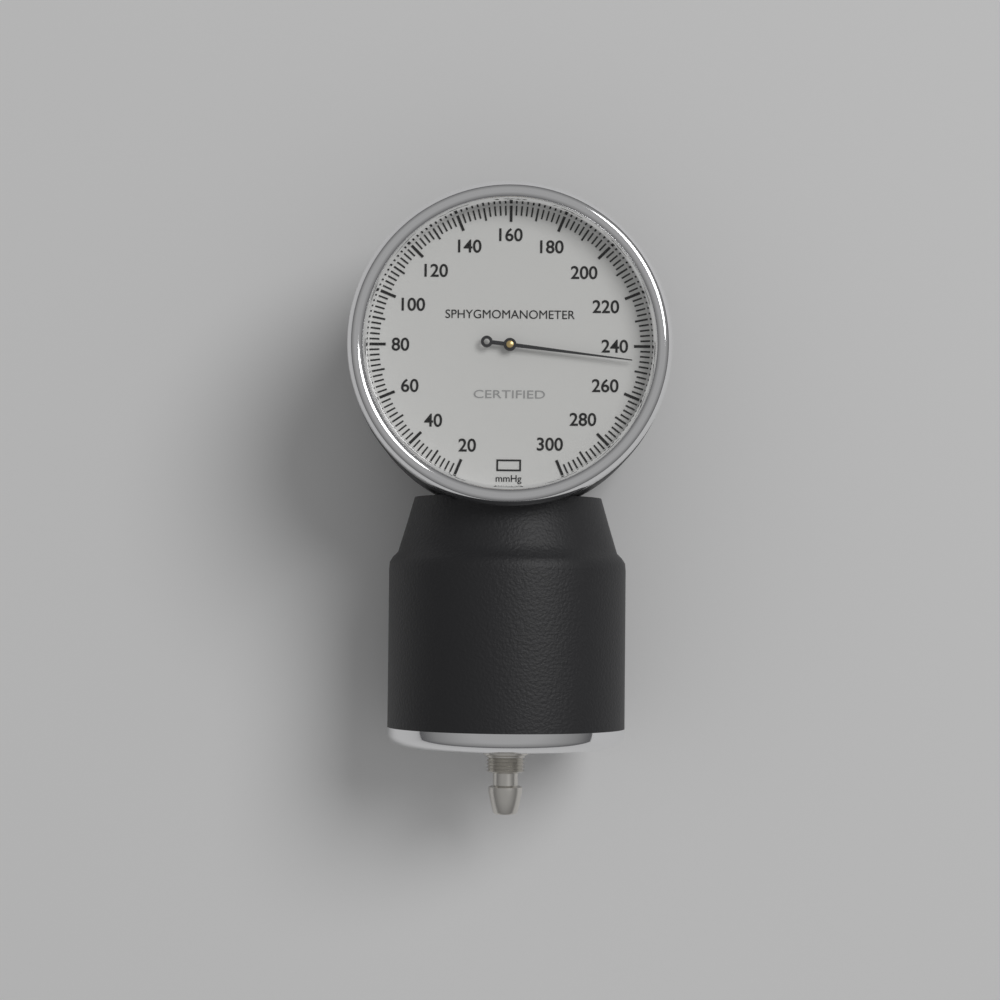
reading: 246 mmHg
